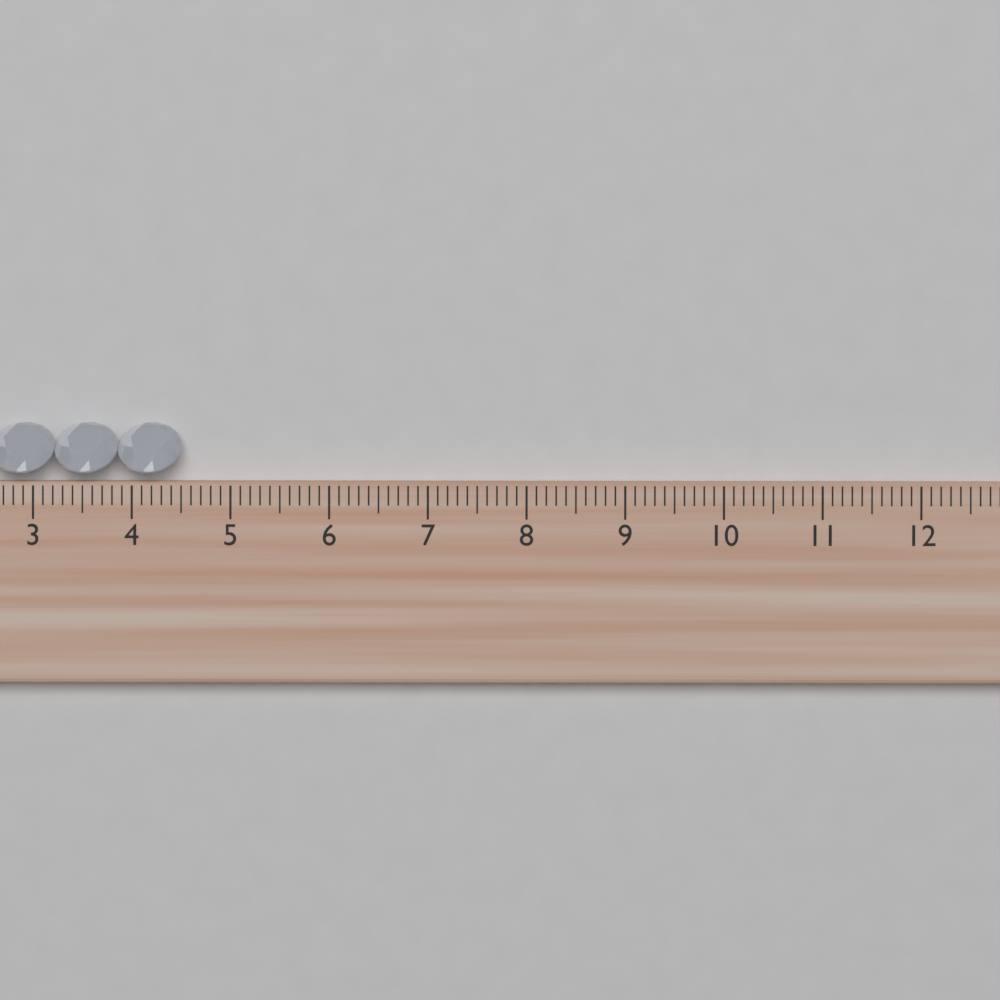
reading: 4.5 cm
